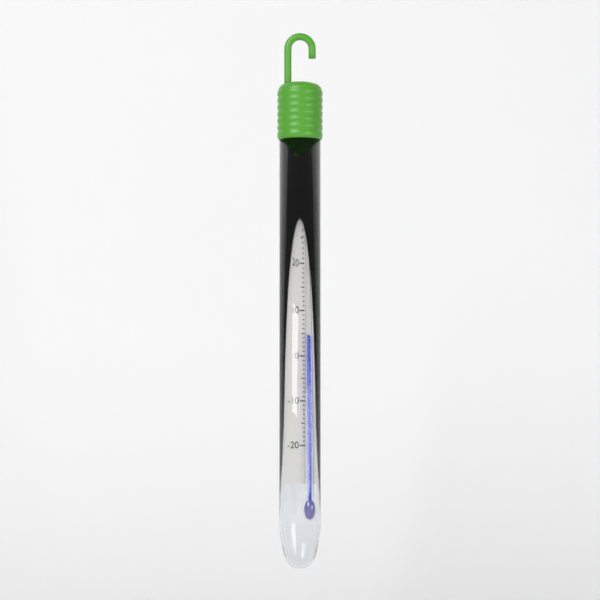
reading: 5 °C
